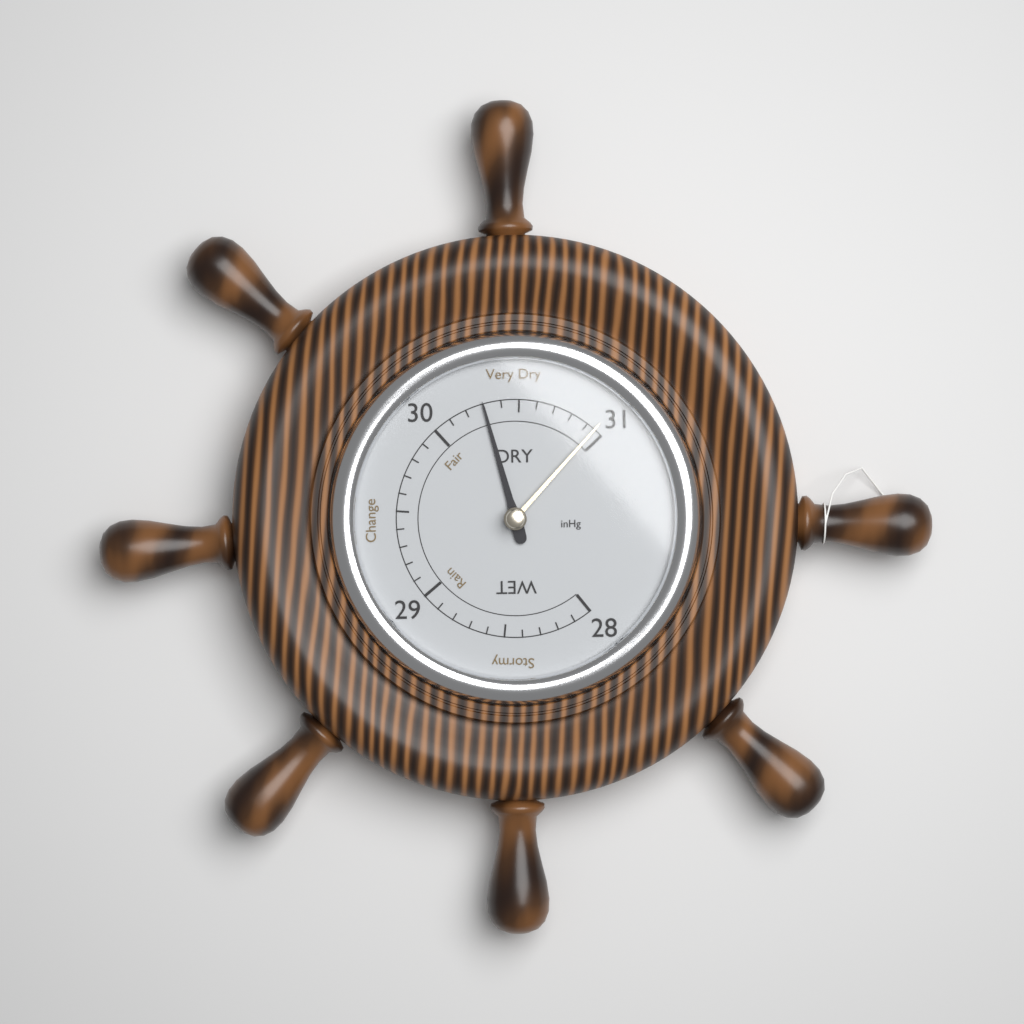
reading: 30.3 inHg
